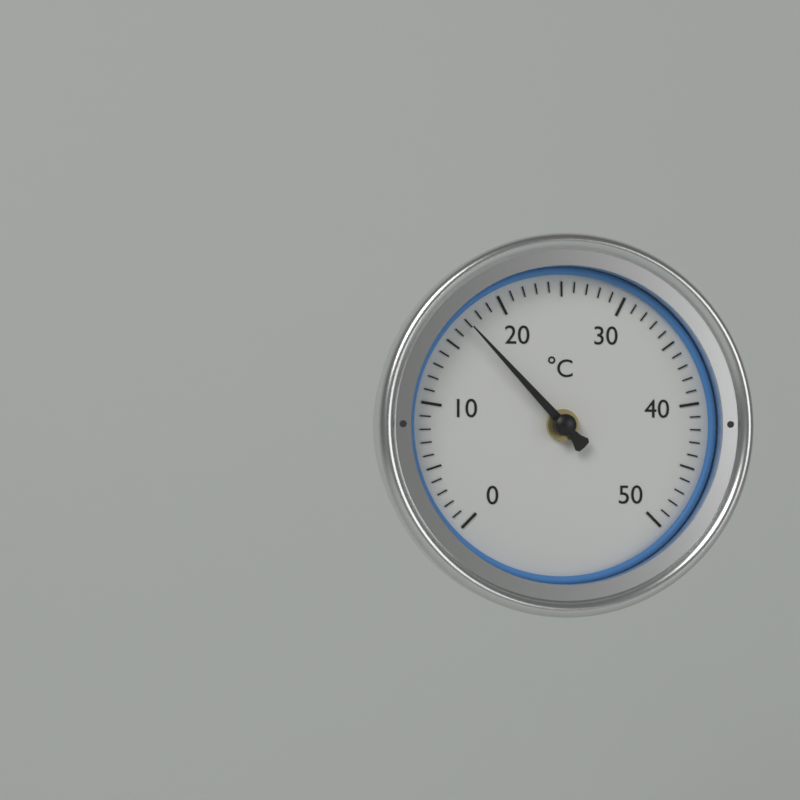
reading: 17 °C
